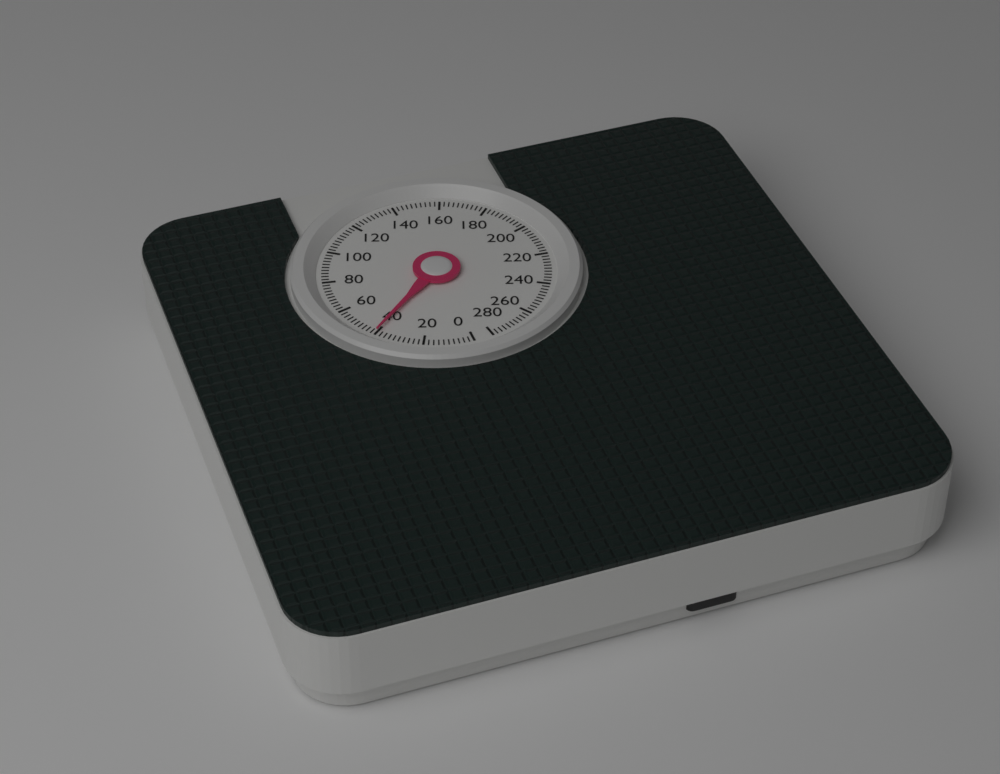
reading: 40 (no unit)
